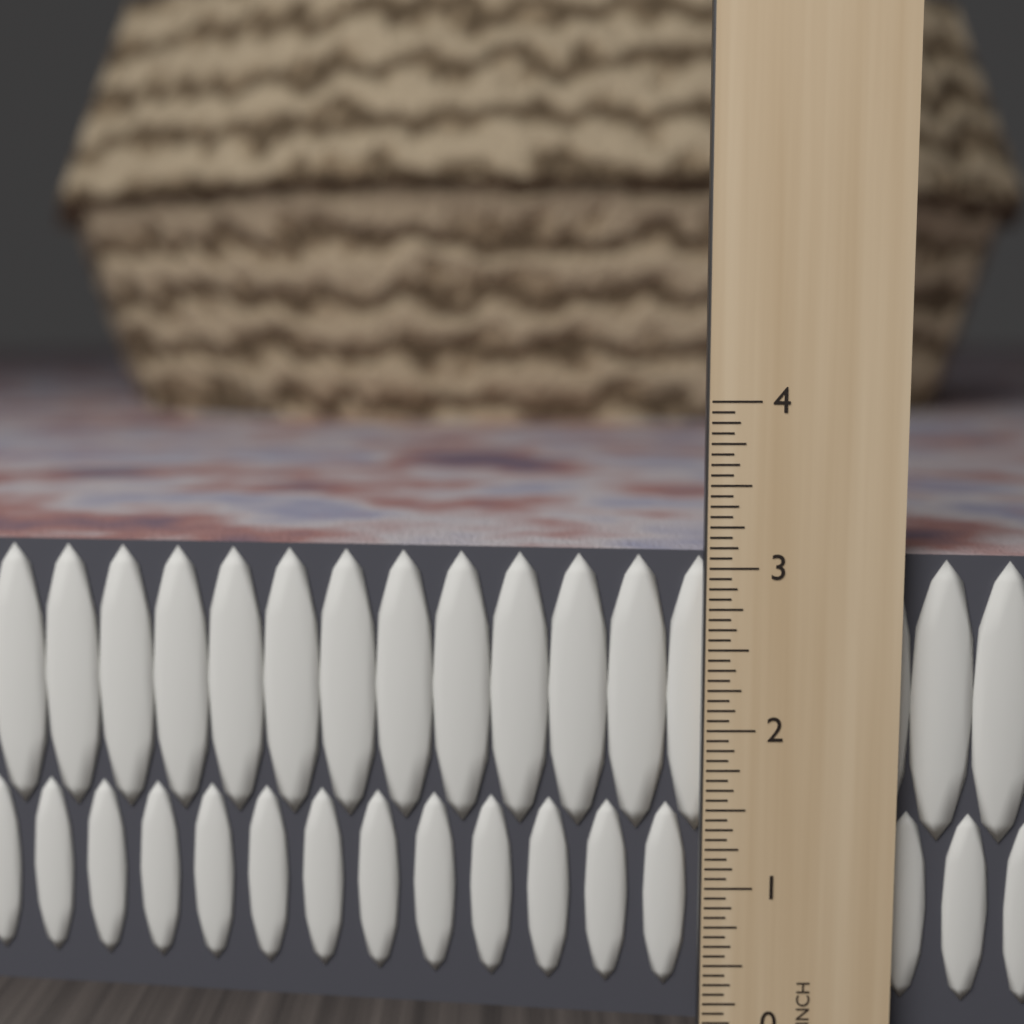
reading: 3.0625 in
